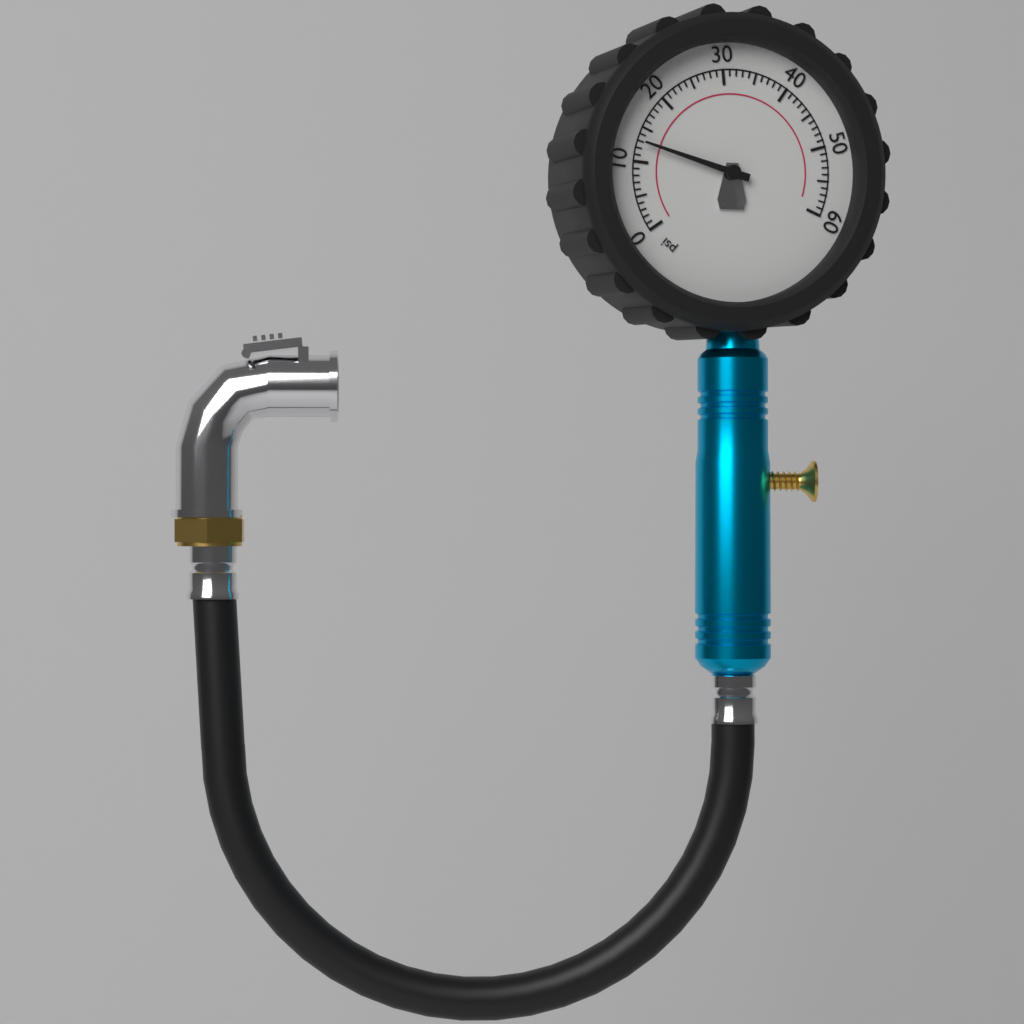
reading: 13 psi
